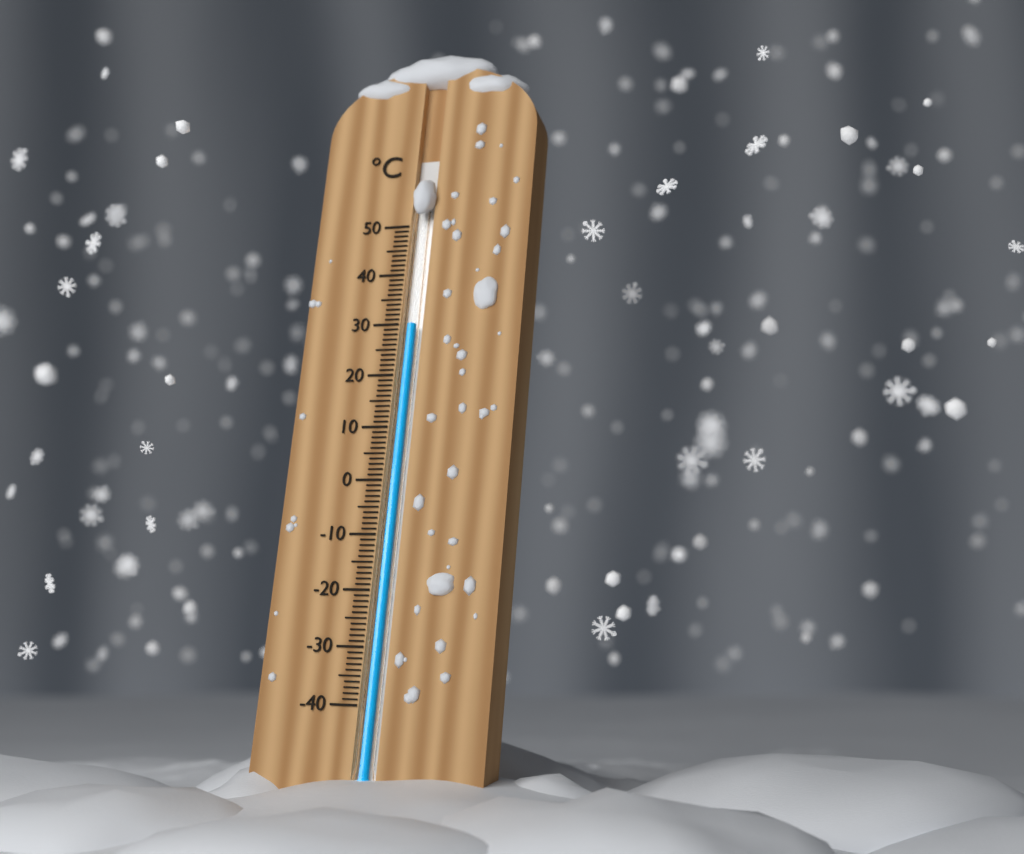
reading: 30 °C
